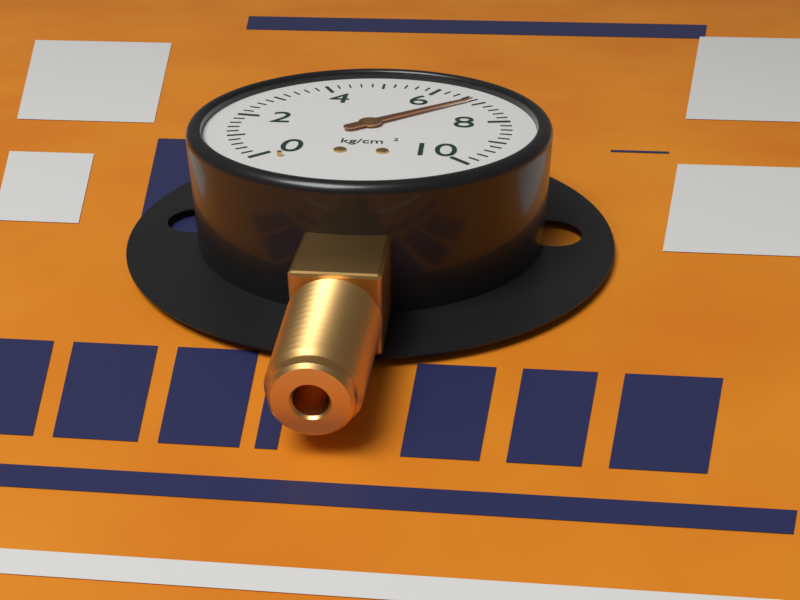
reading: 6.8 kg/cm²
